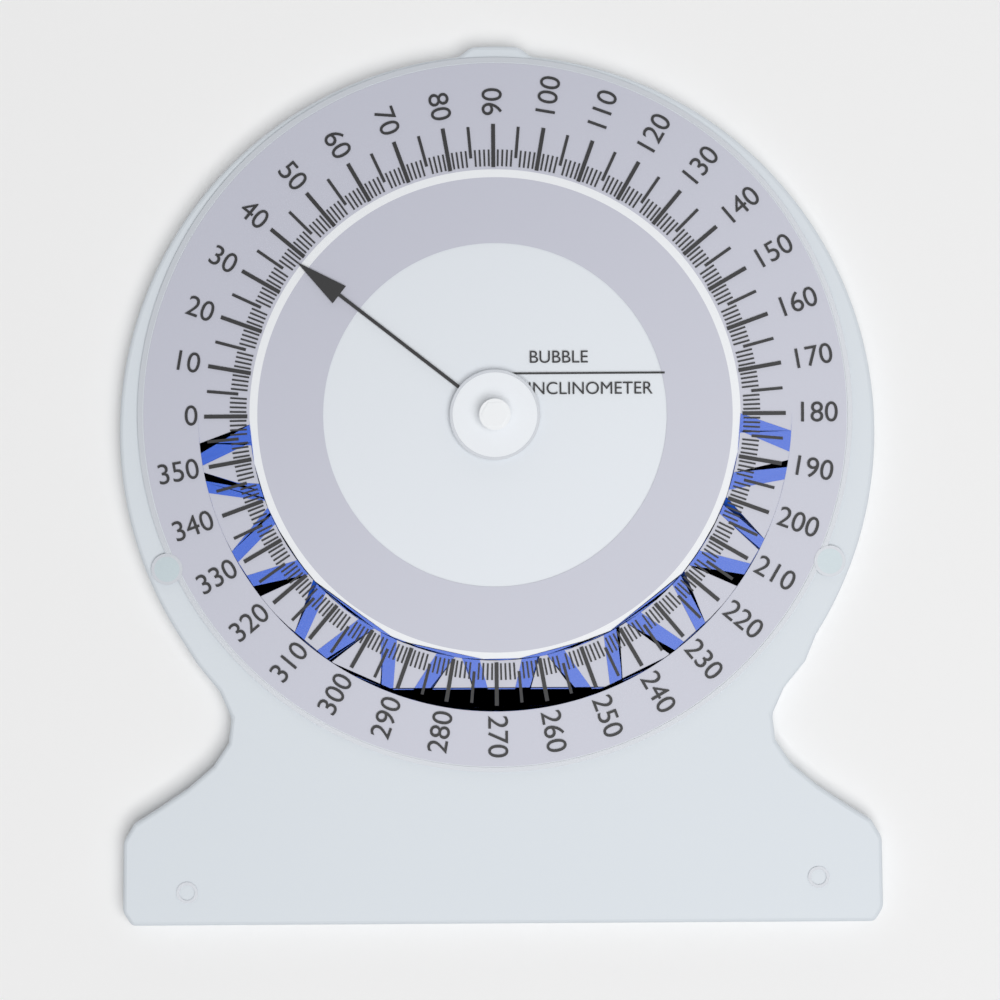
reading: 38 (no unit)
